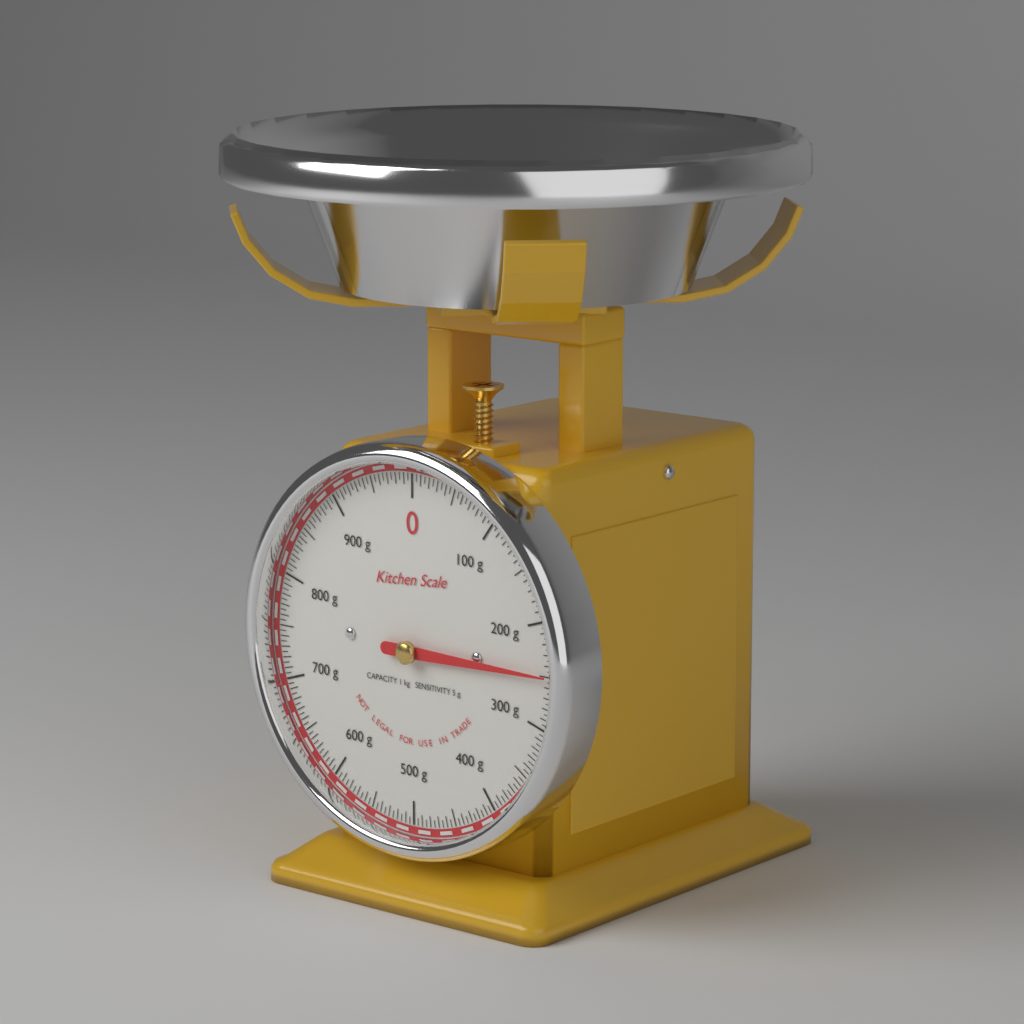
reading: 250 g
